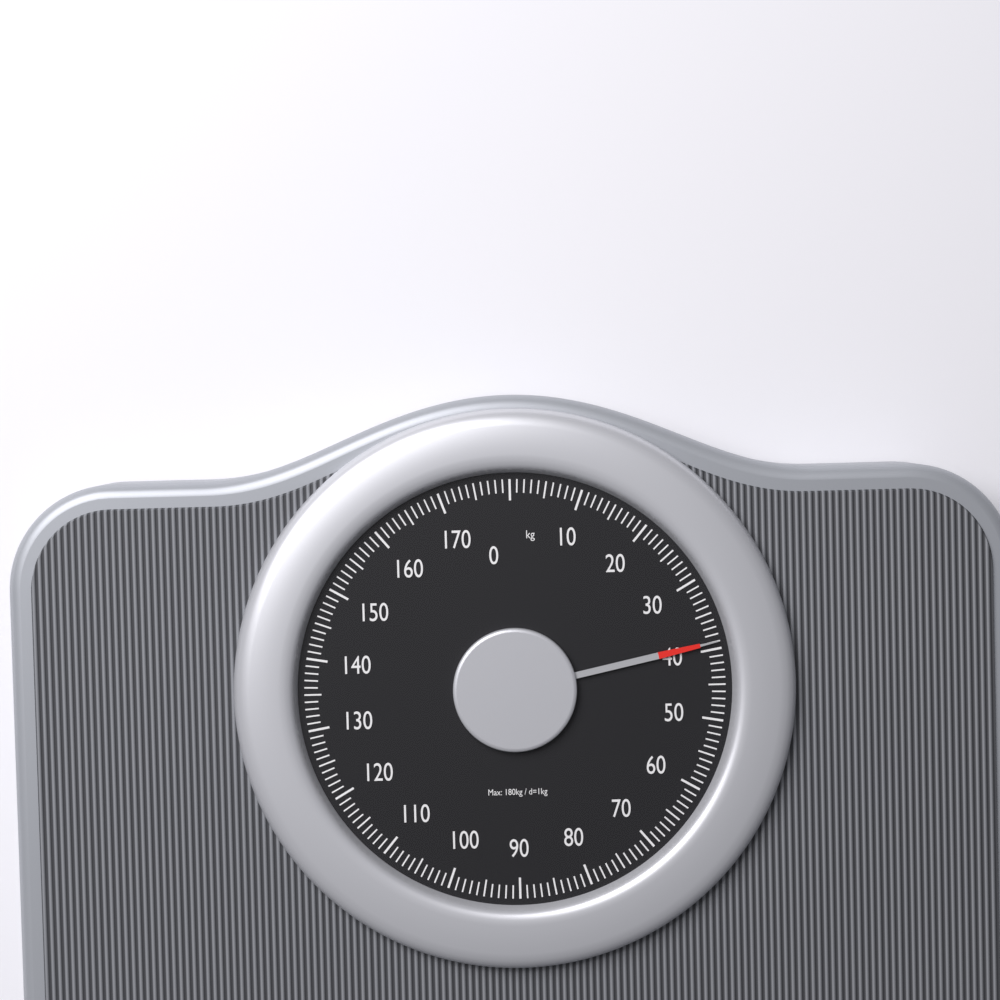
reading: 39 kg
